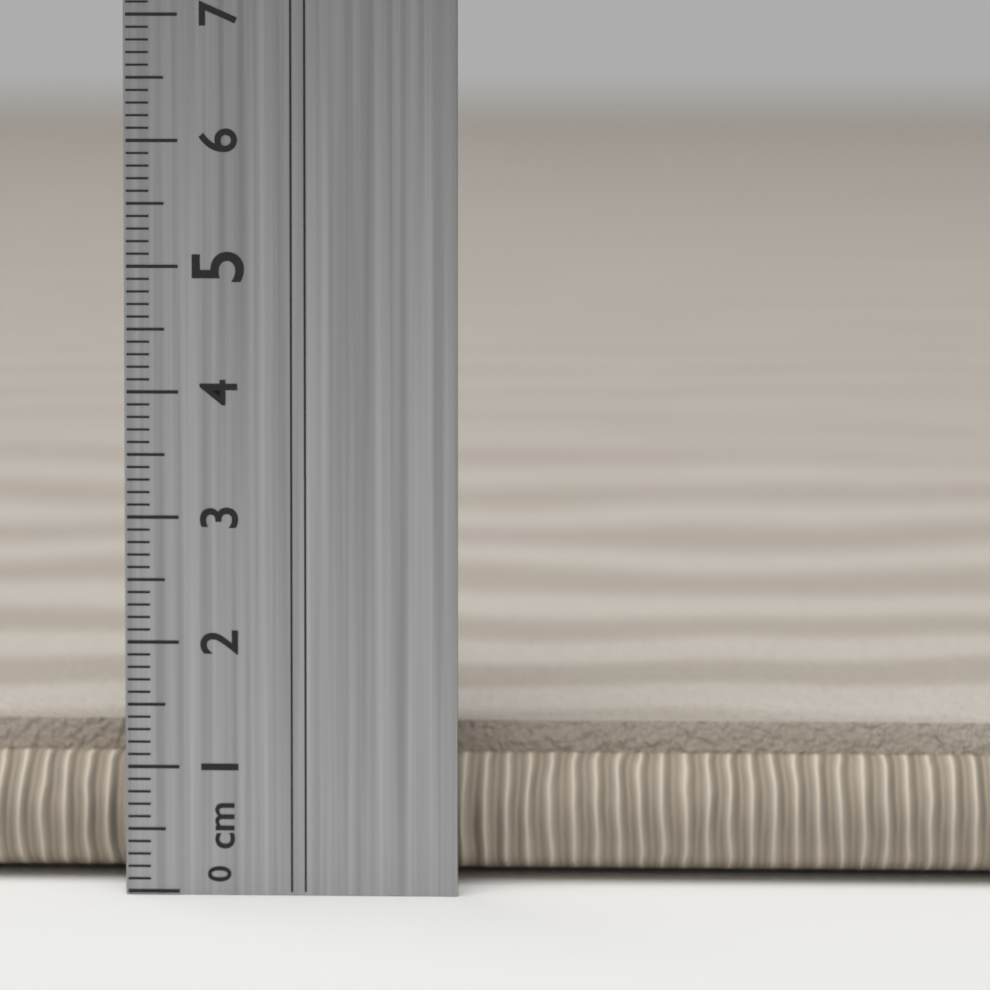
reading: 1.2 cm
